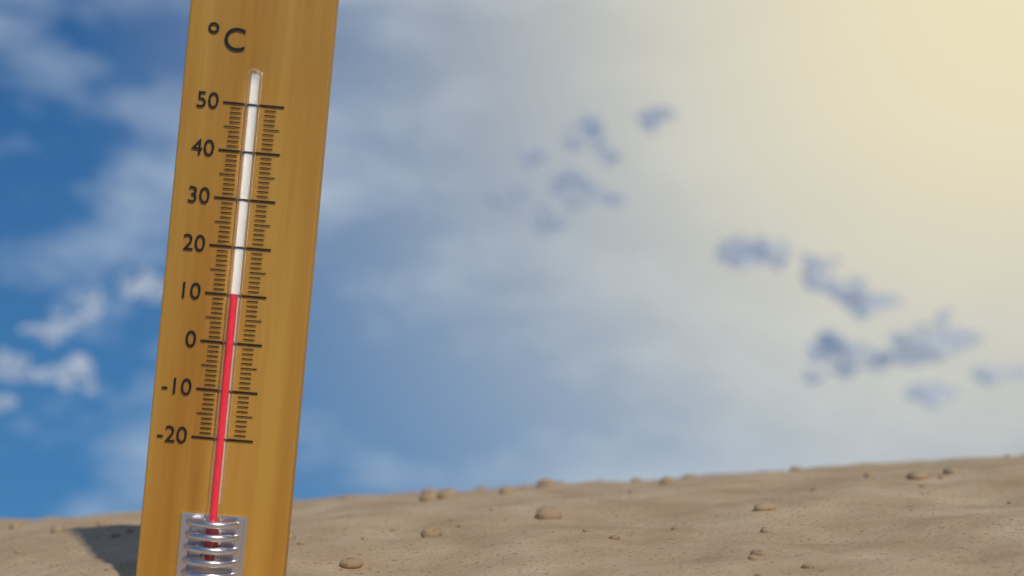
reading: 10 °C
